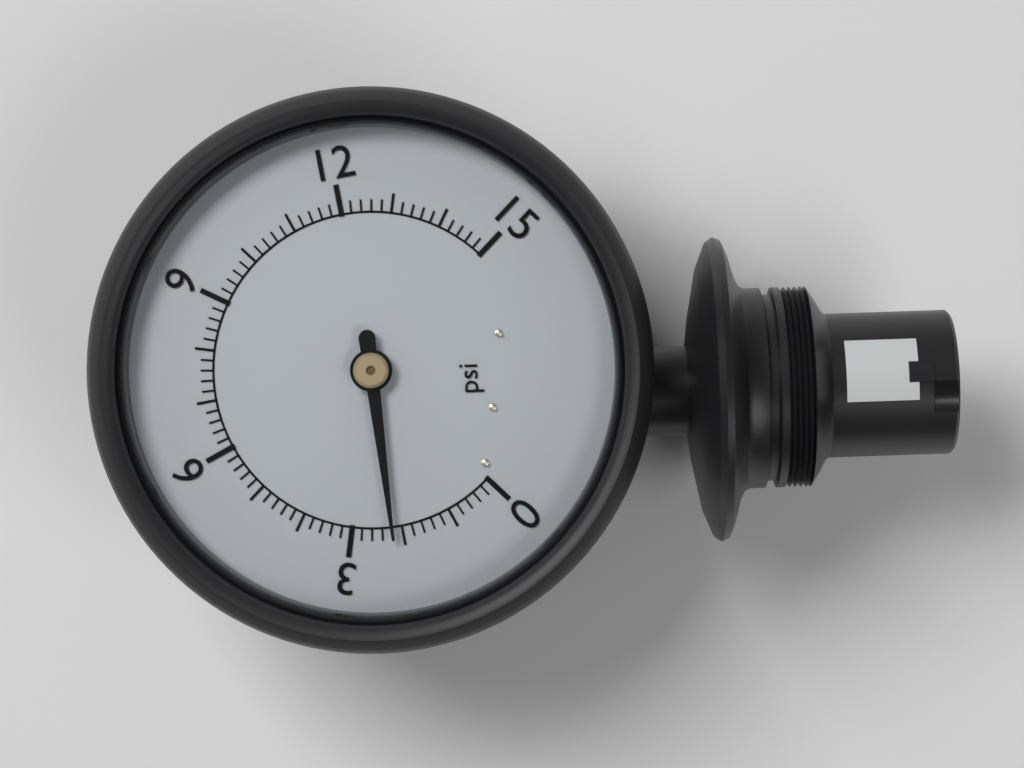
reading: 2.2 psi
